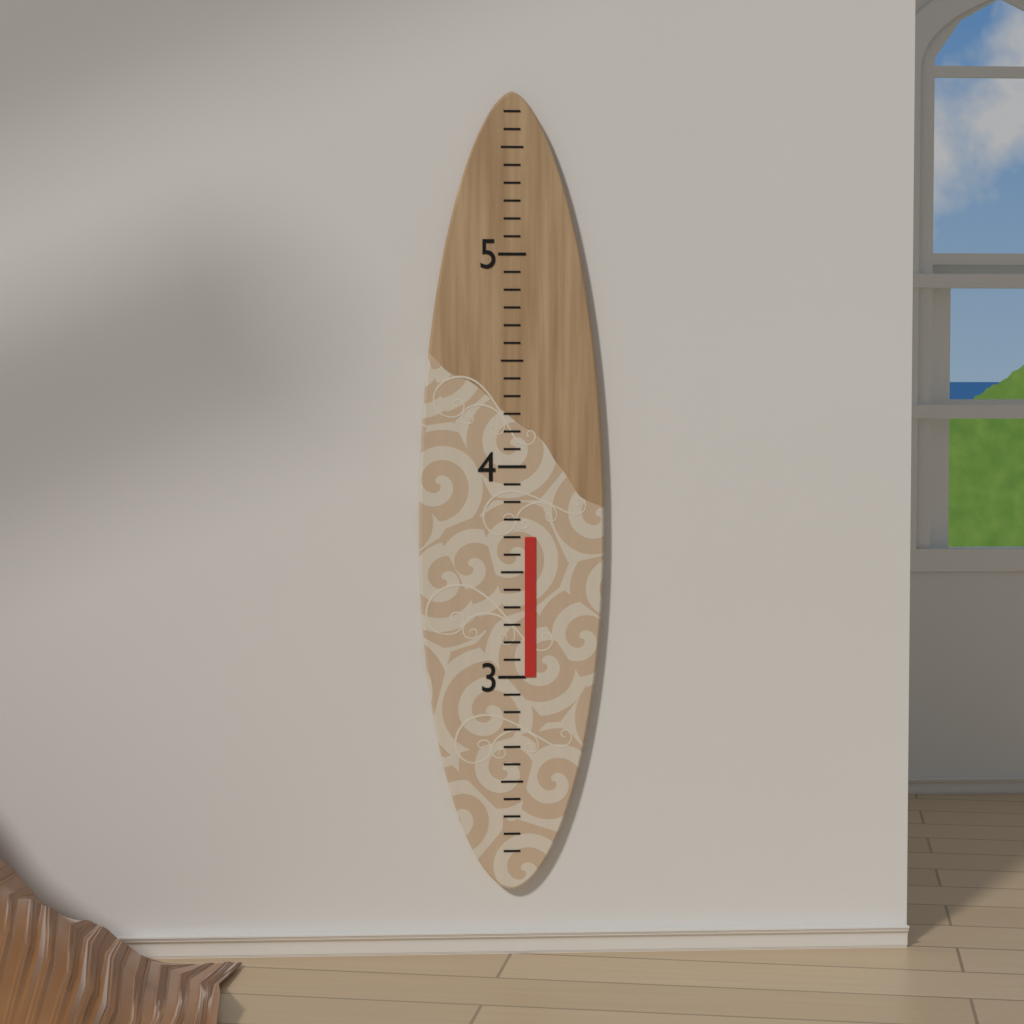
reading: 3.666666 (no unit)
